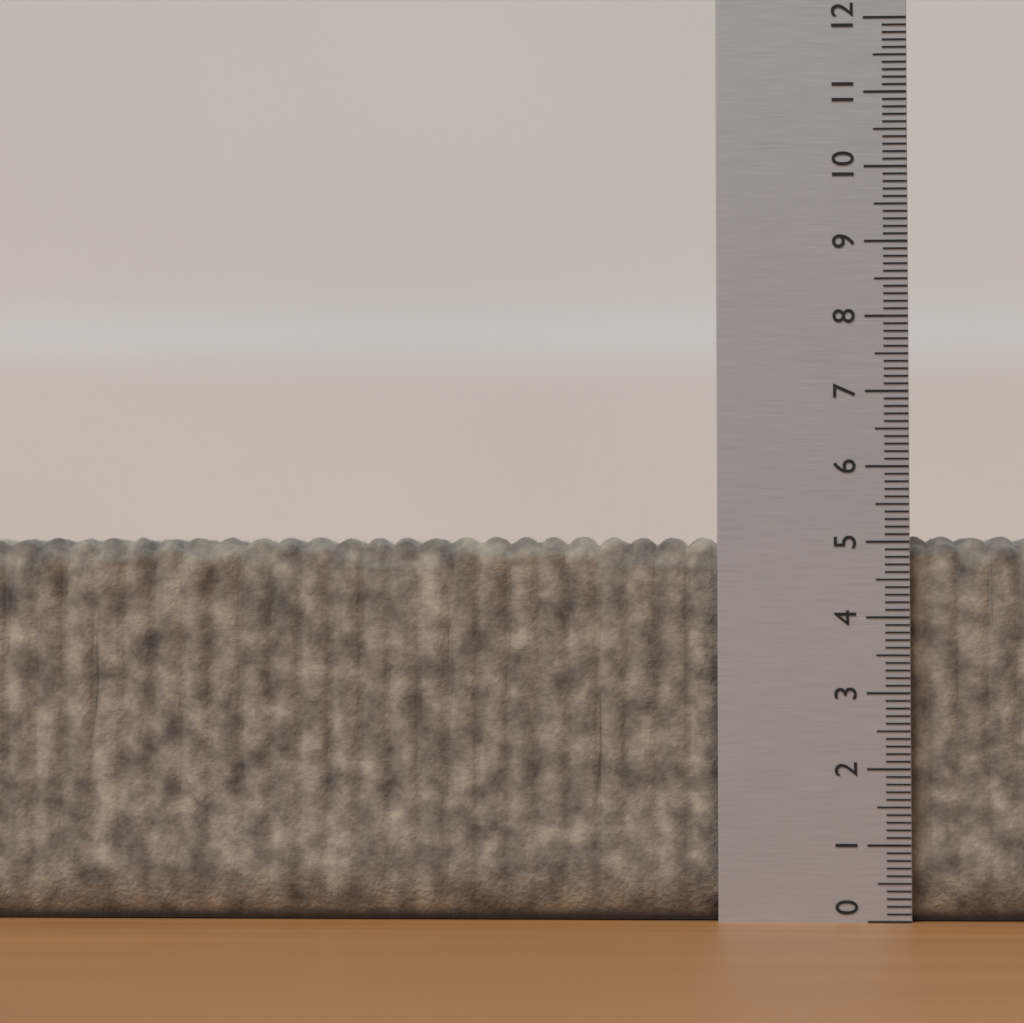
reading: 5.1 (no unit)
